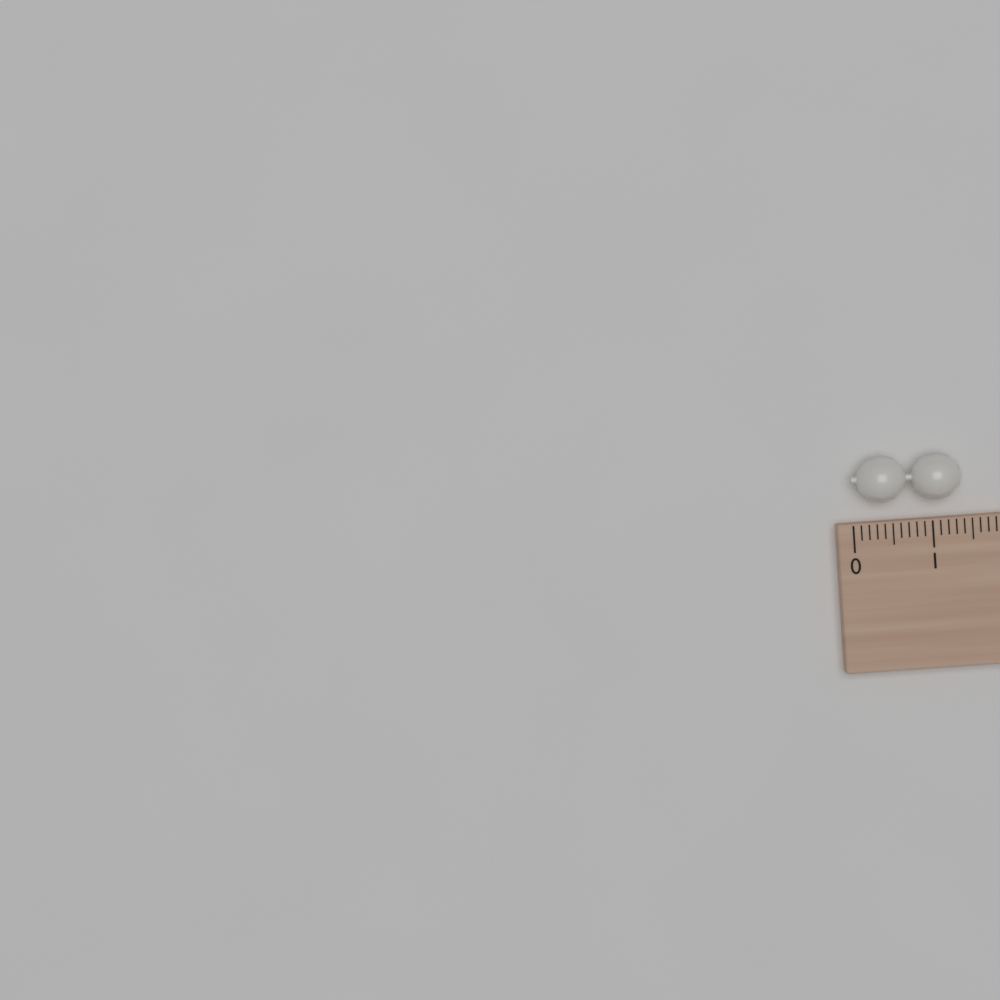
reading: 1.4 (no unit)
